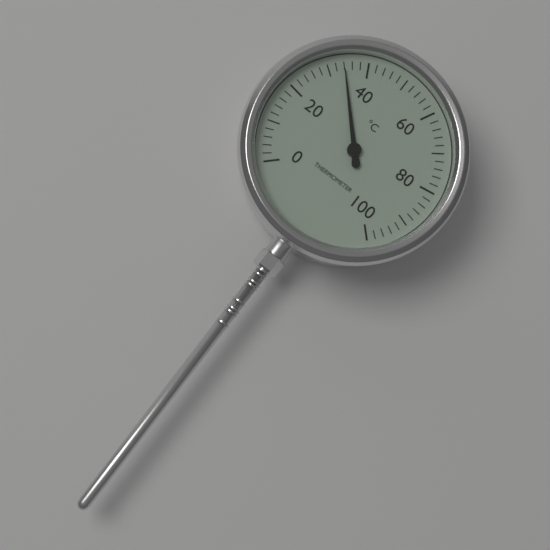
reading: 34 °C
